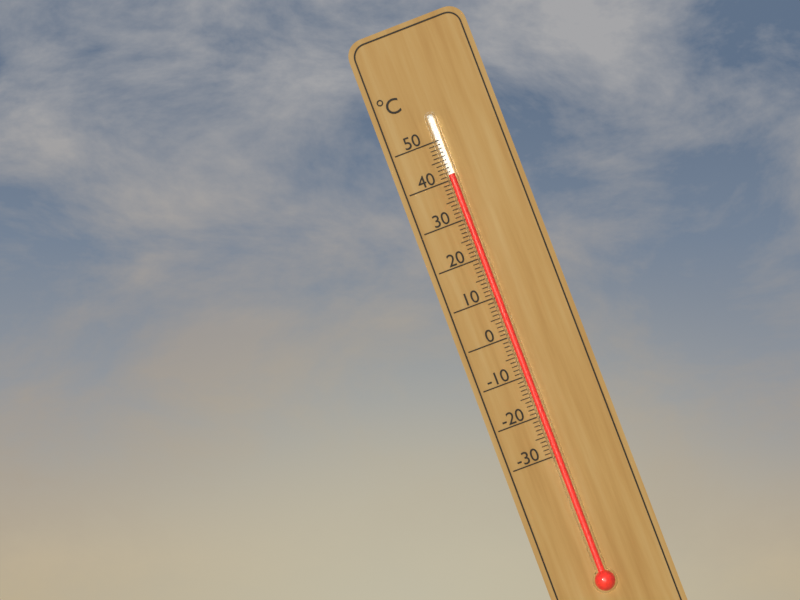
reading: 41 °C
